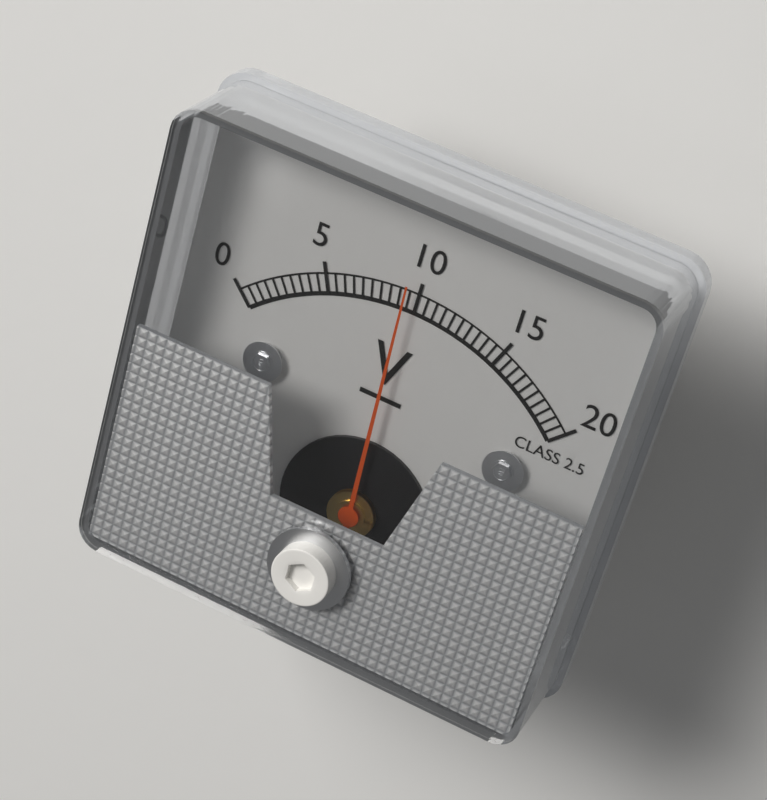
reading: 9.5 V
